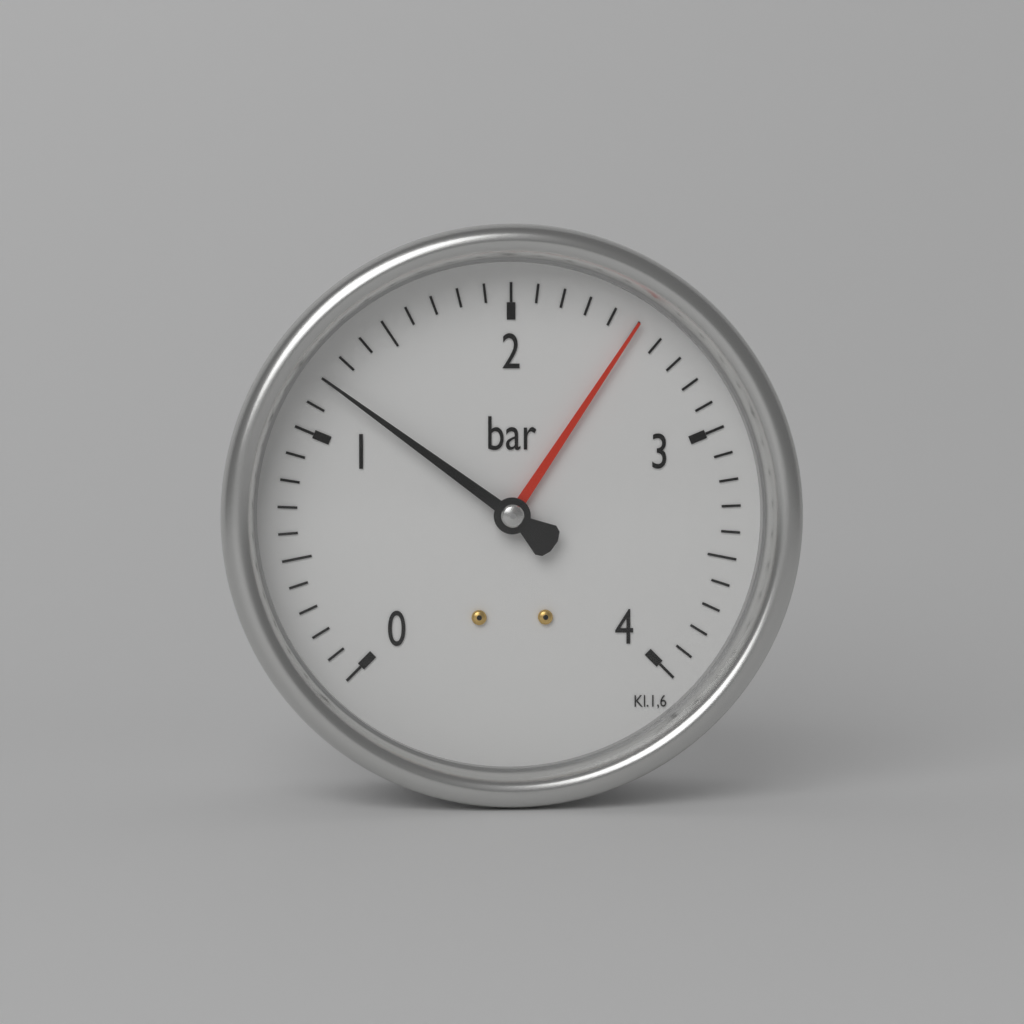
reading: 1.2 bar
